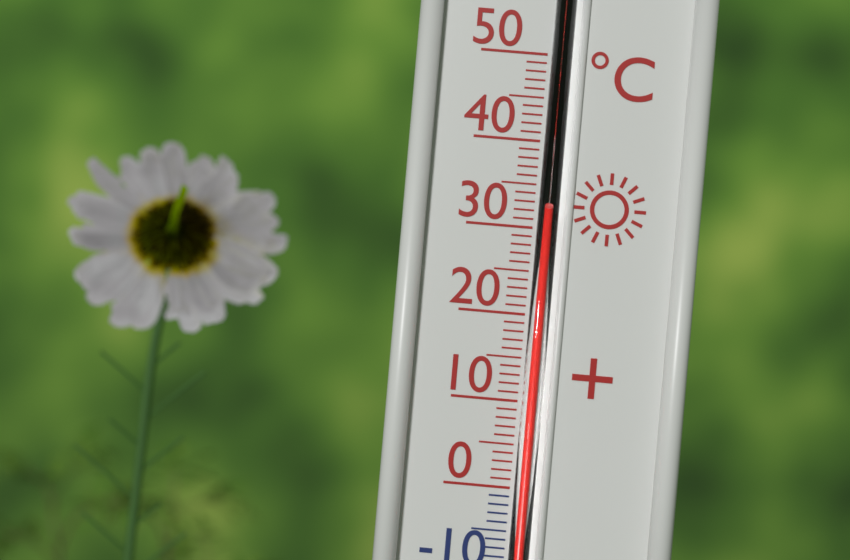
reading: 32 °C
